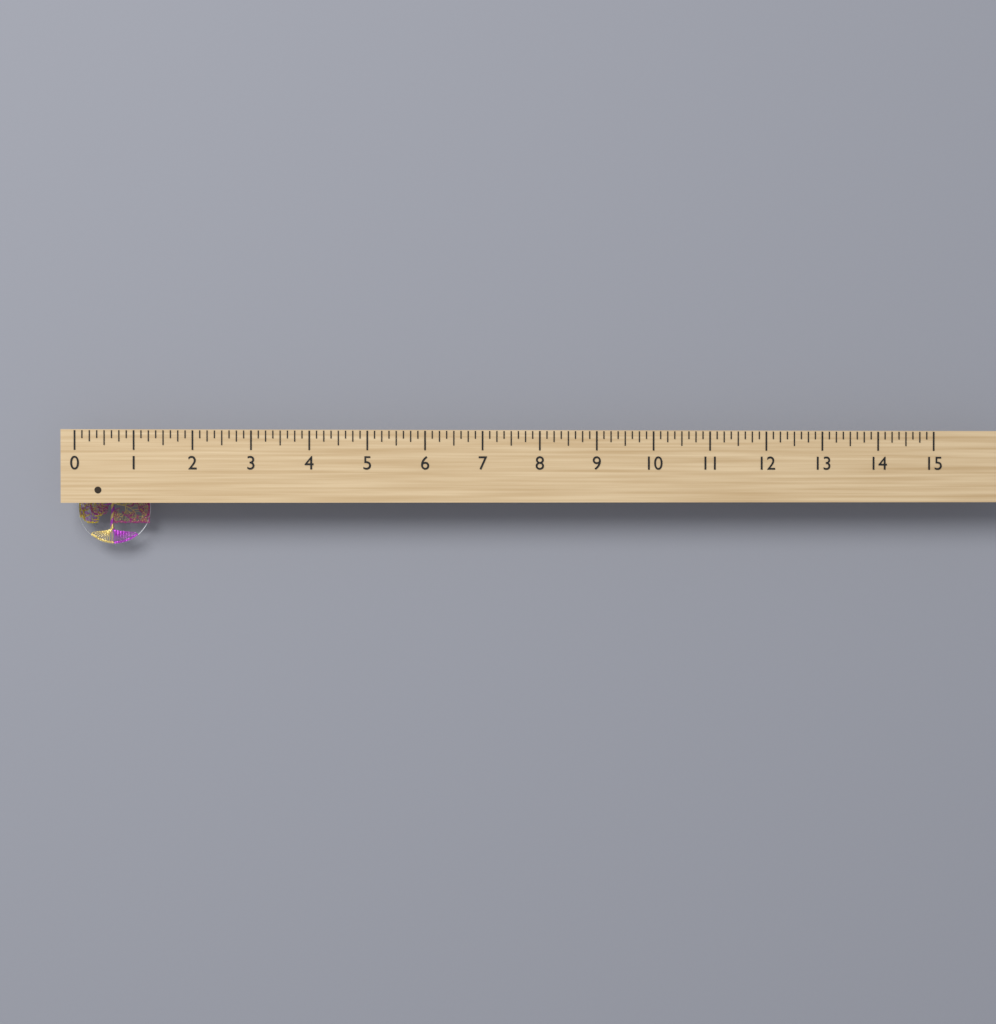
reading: 1.250 (no unit)
